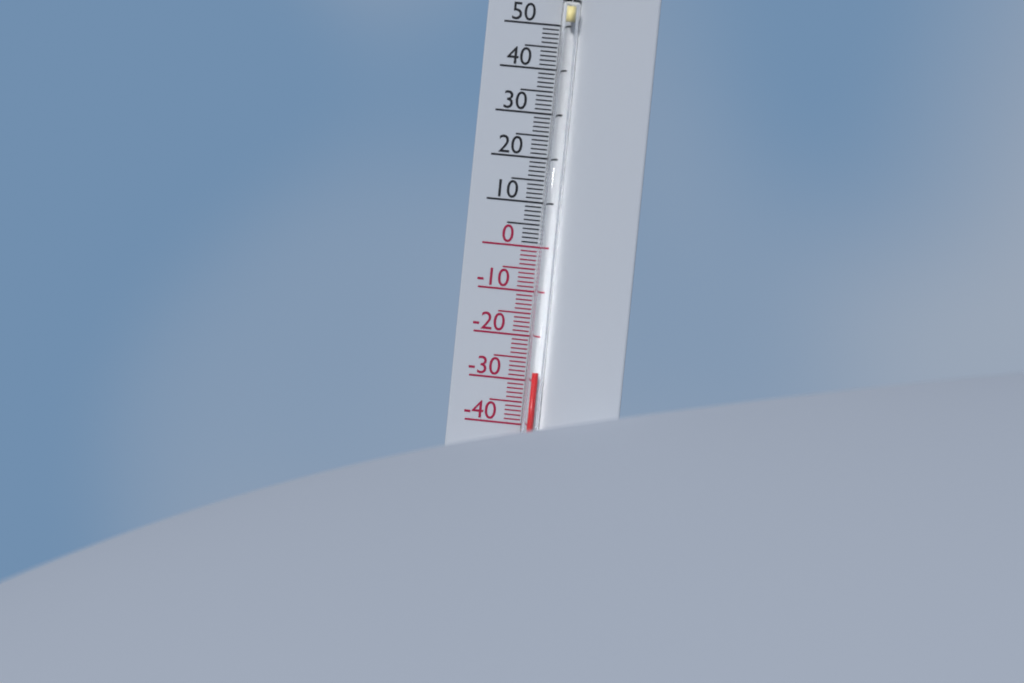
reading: -28 °C
